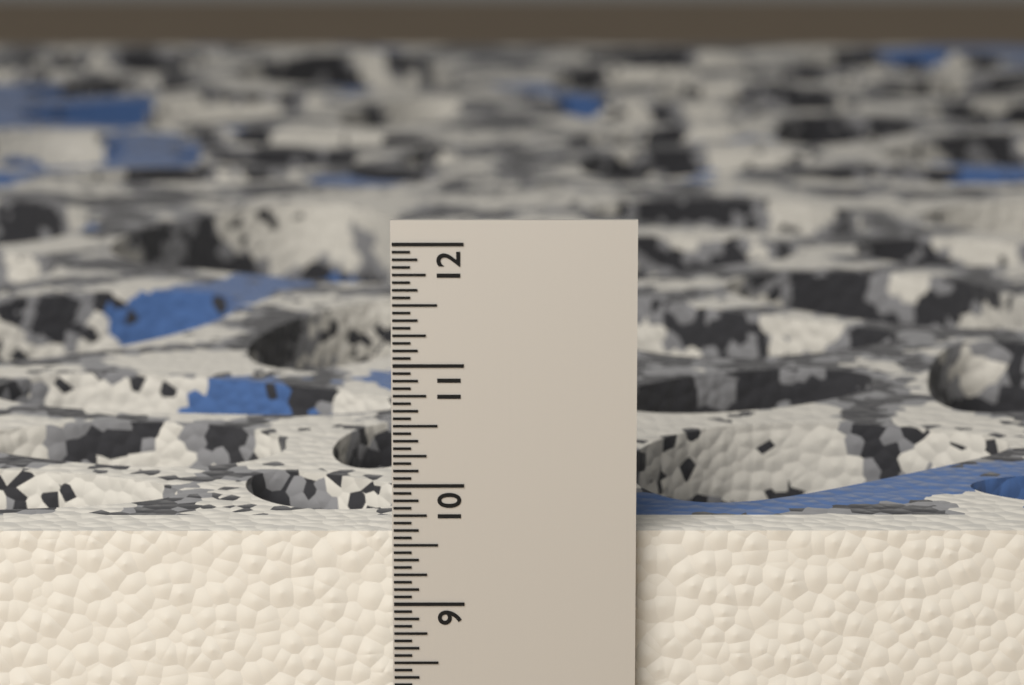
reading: 9.5625 in
